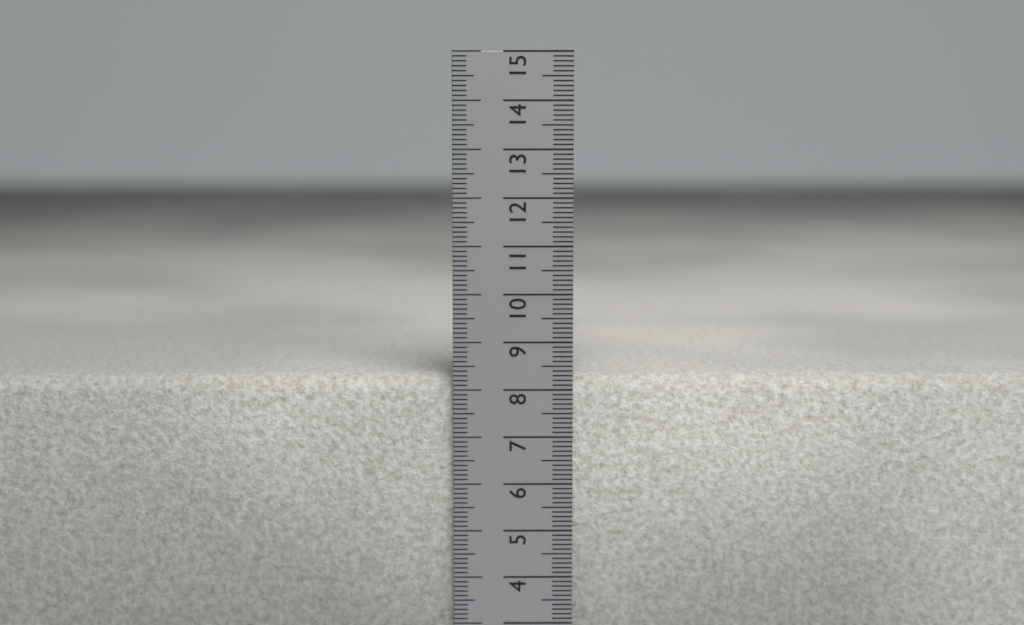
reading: 8.3 cm
